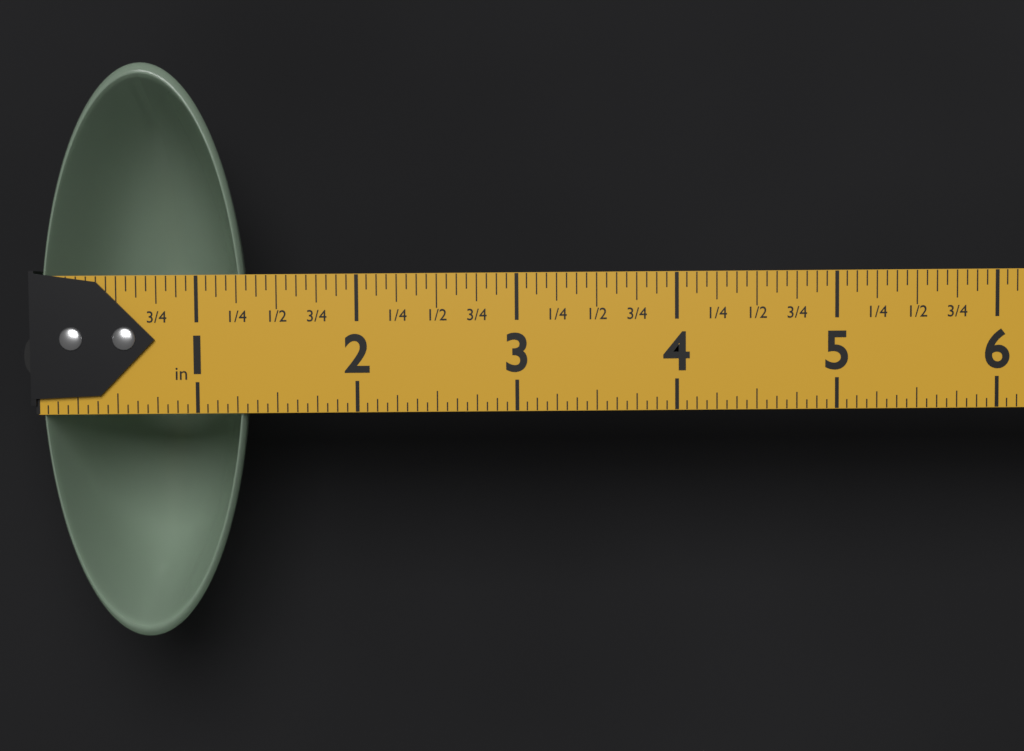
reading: 1.3125 in
